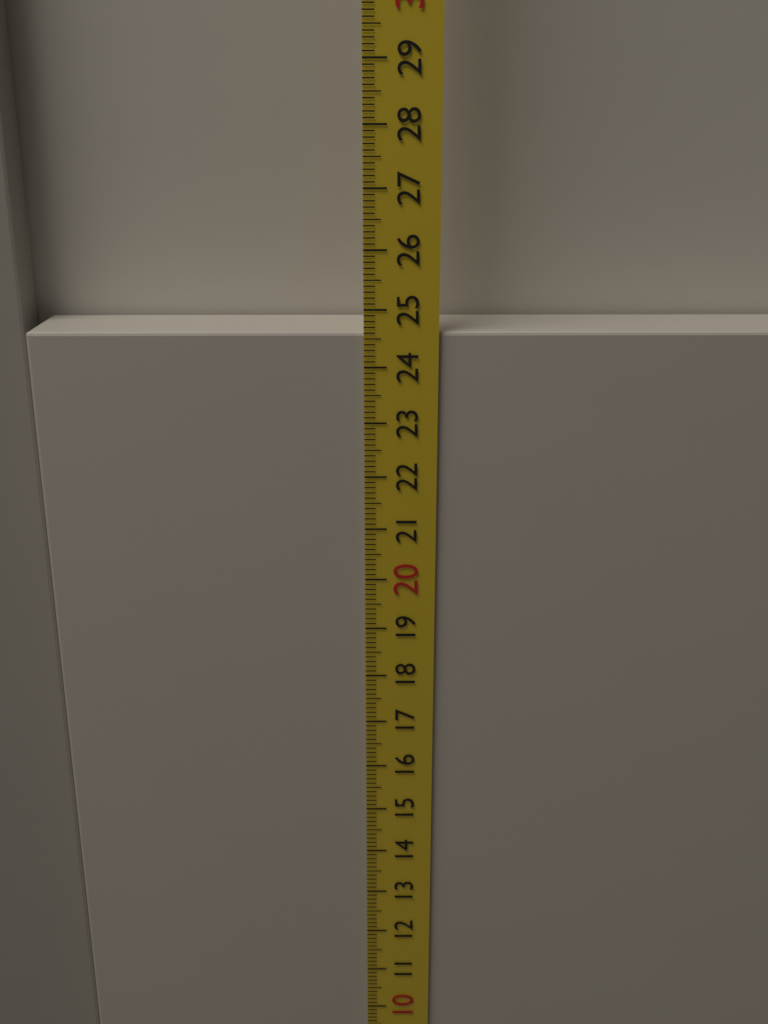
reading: 24.6 cm
